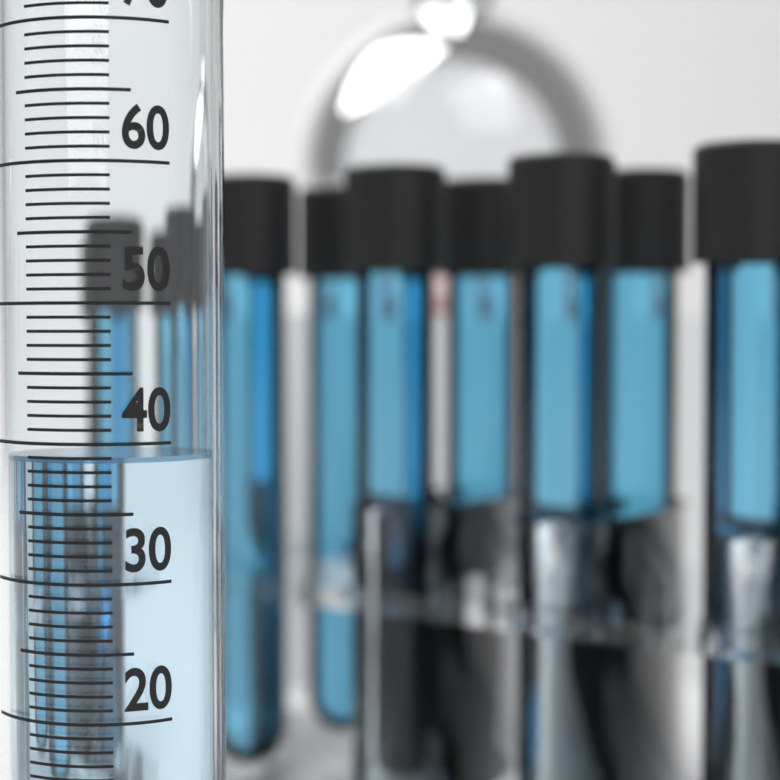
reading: 39 ml
